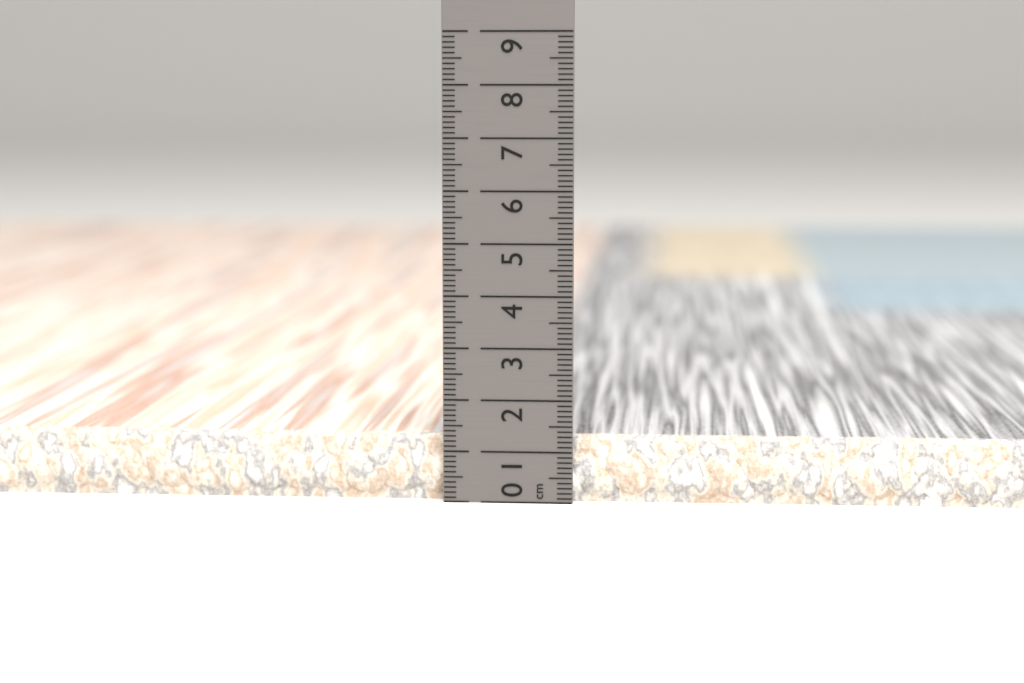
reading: 1.3 cm
